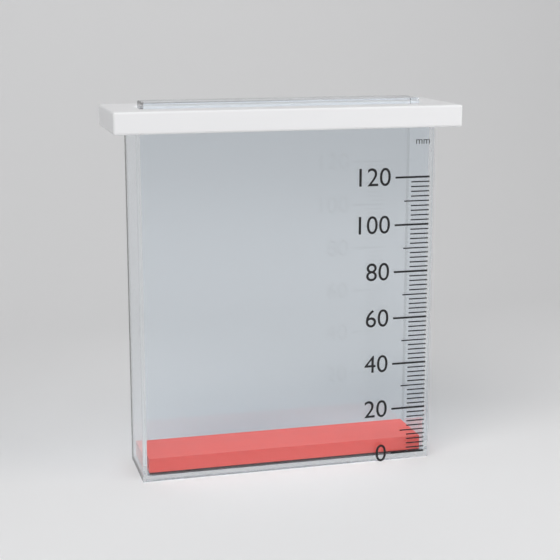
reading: 6 mm
